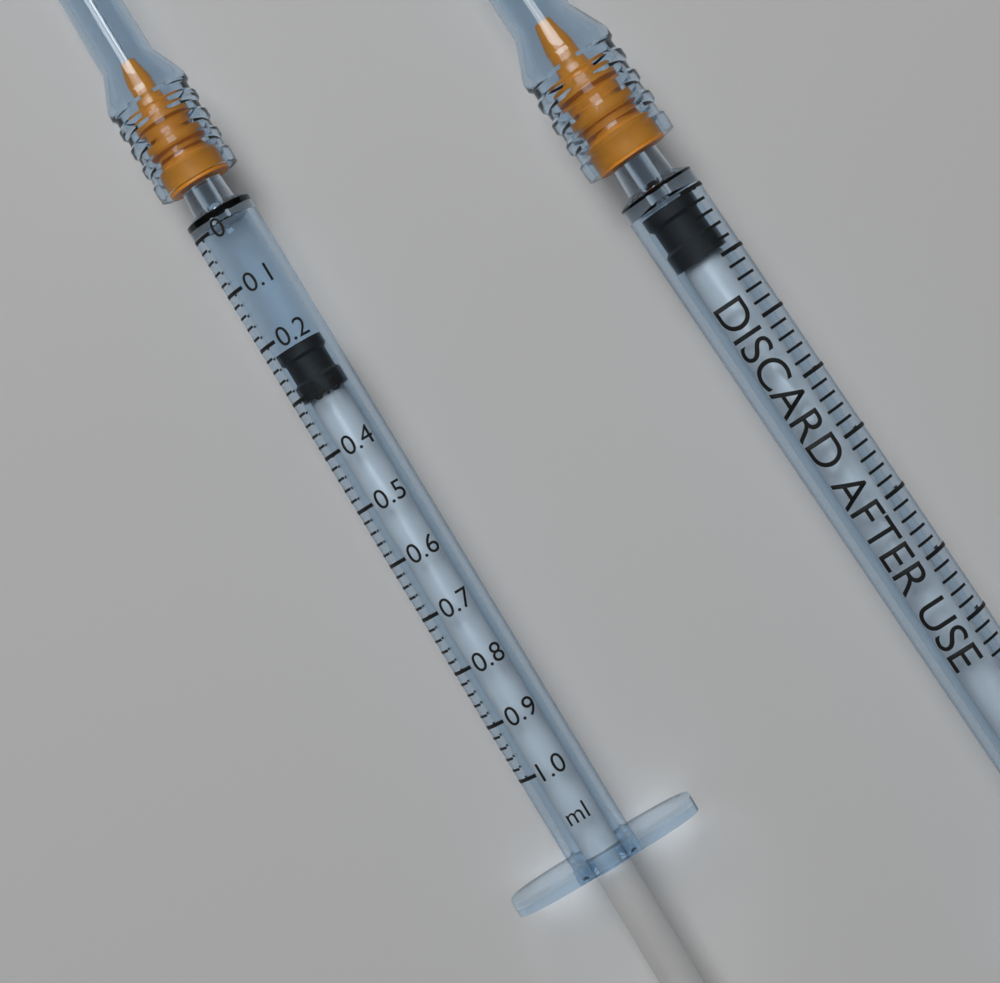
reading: 0.22 ml
